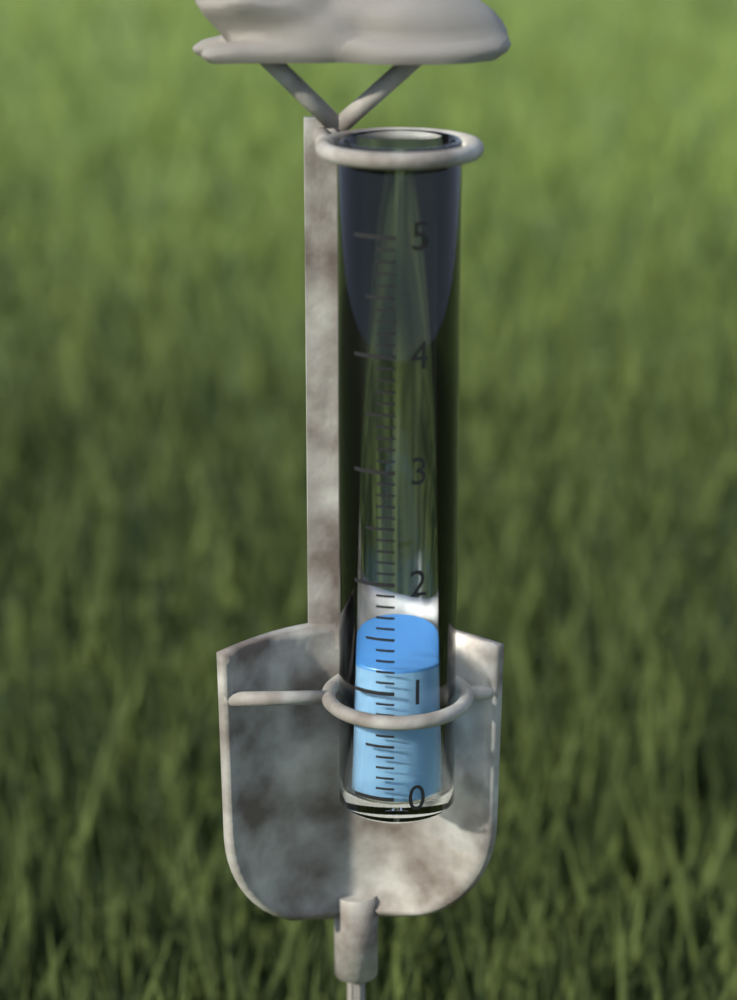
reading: 1.2 (no unit)
